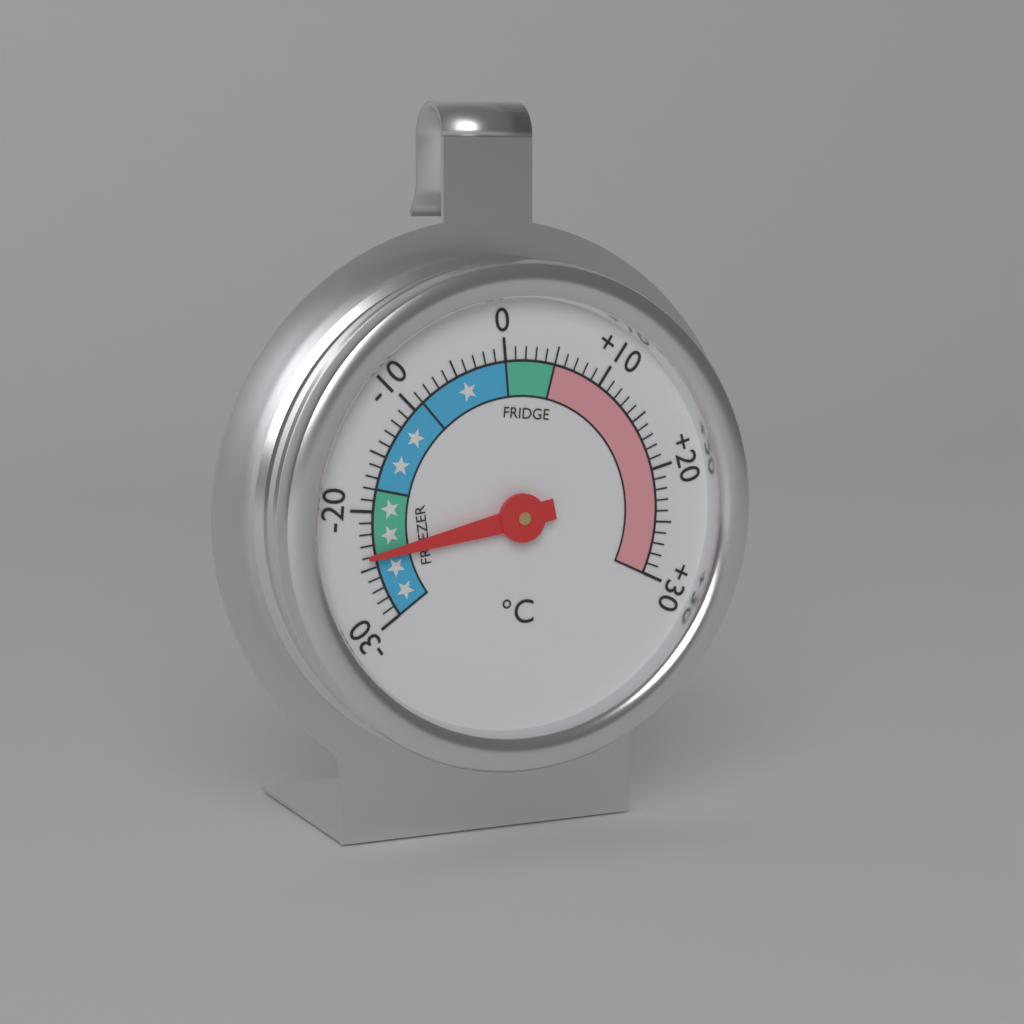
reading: -24 °C
